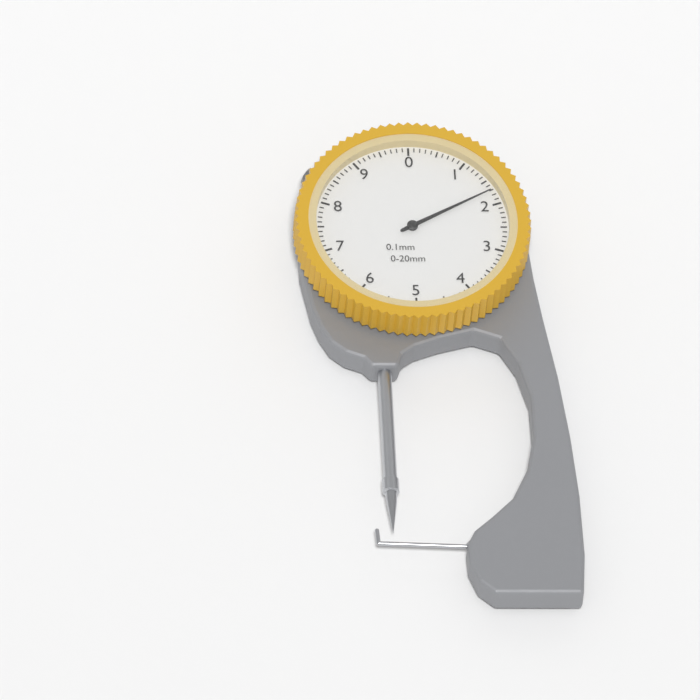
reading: 1.7 mm
